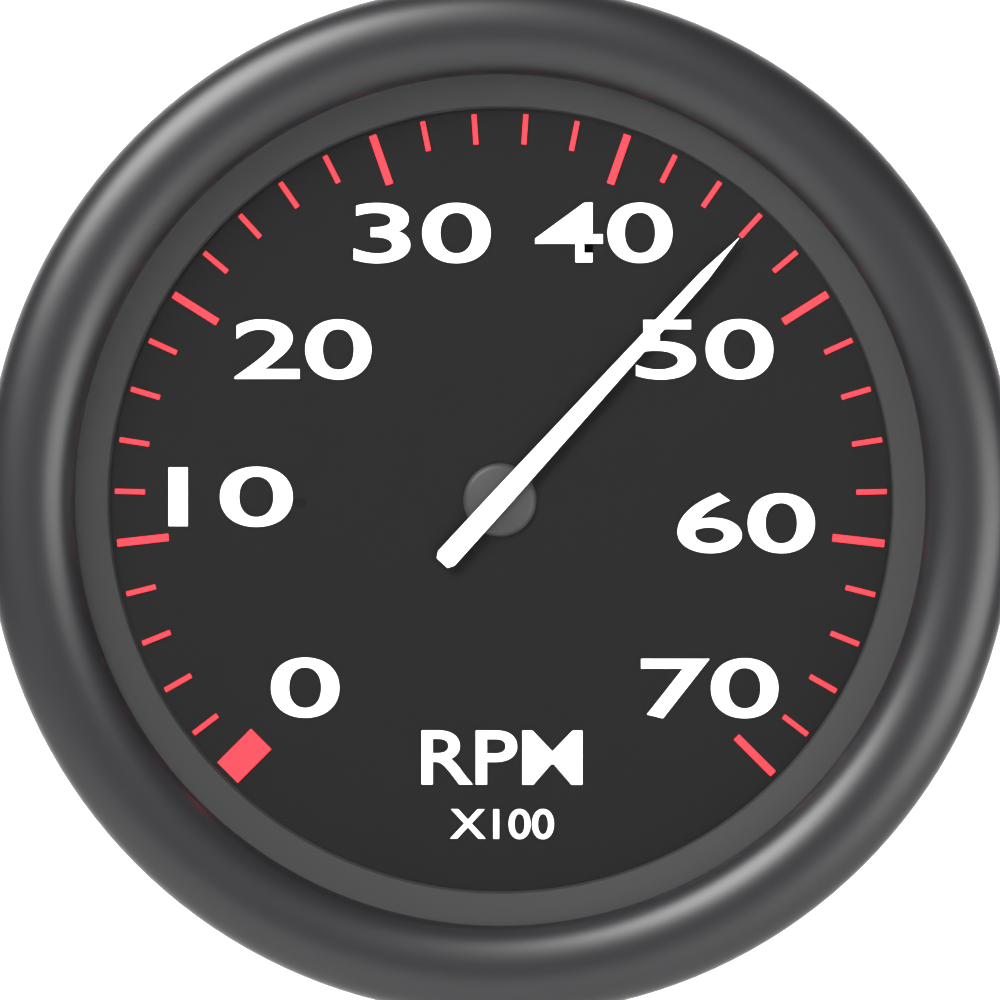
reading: 4600 RPM
